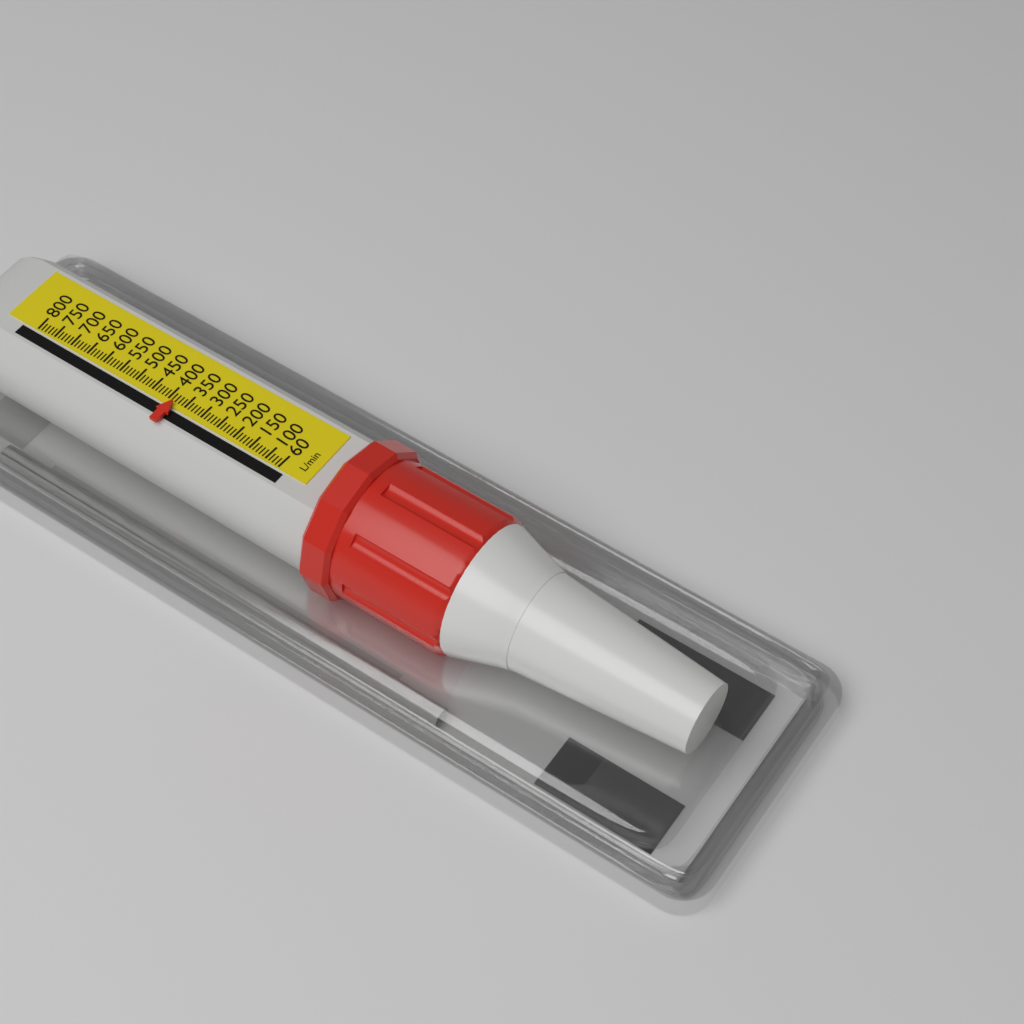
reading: 380 L/min
